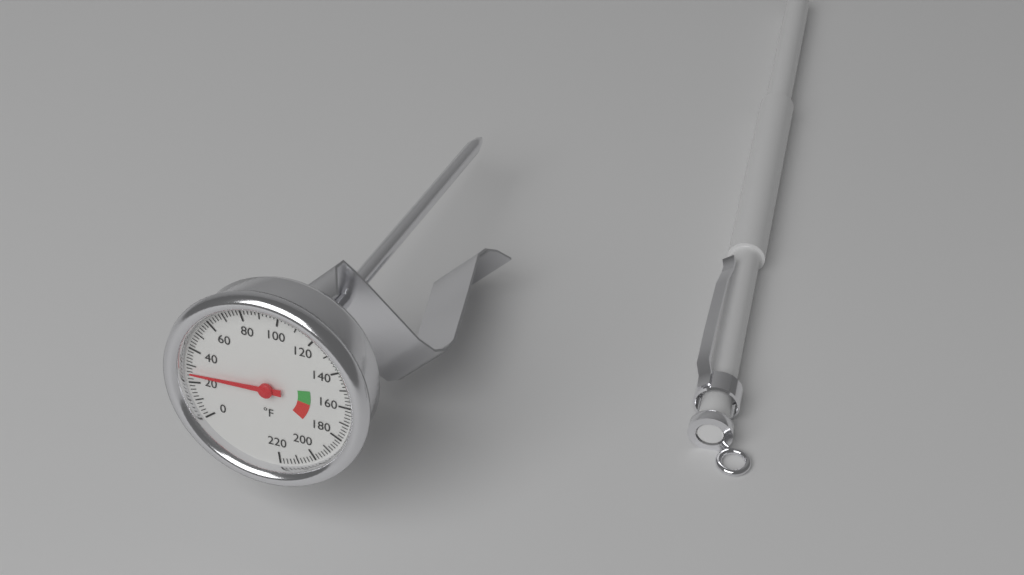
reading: 26 °F
